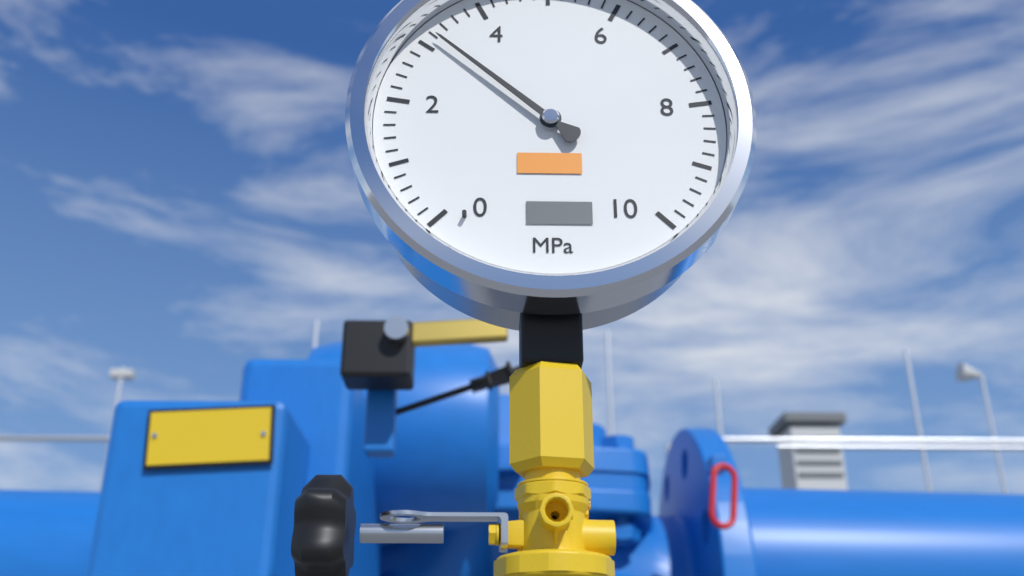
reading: 3.2 MPa
